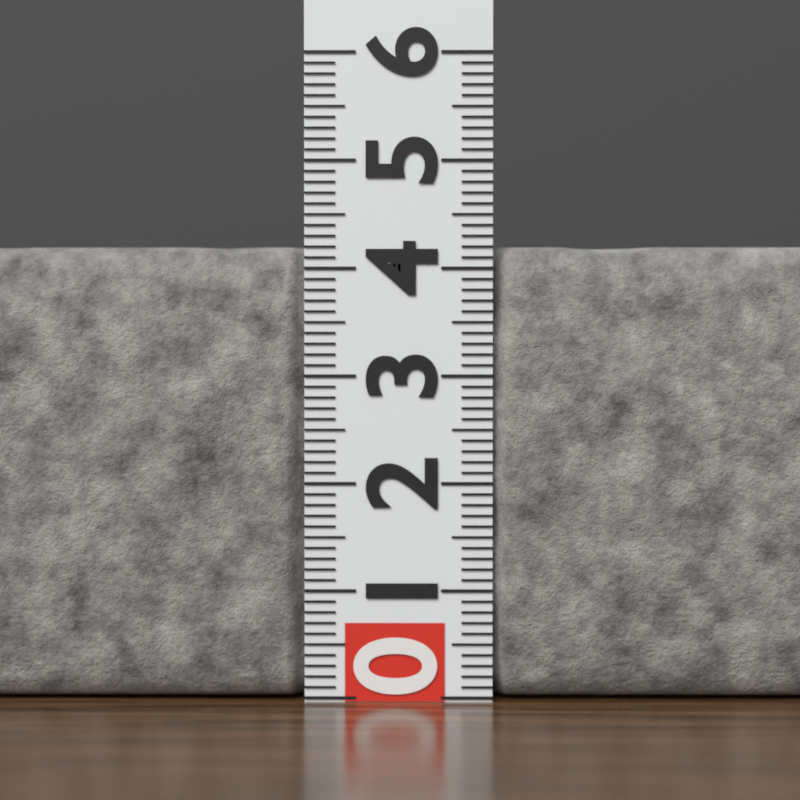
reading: 4.2 (no unit)
